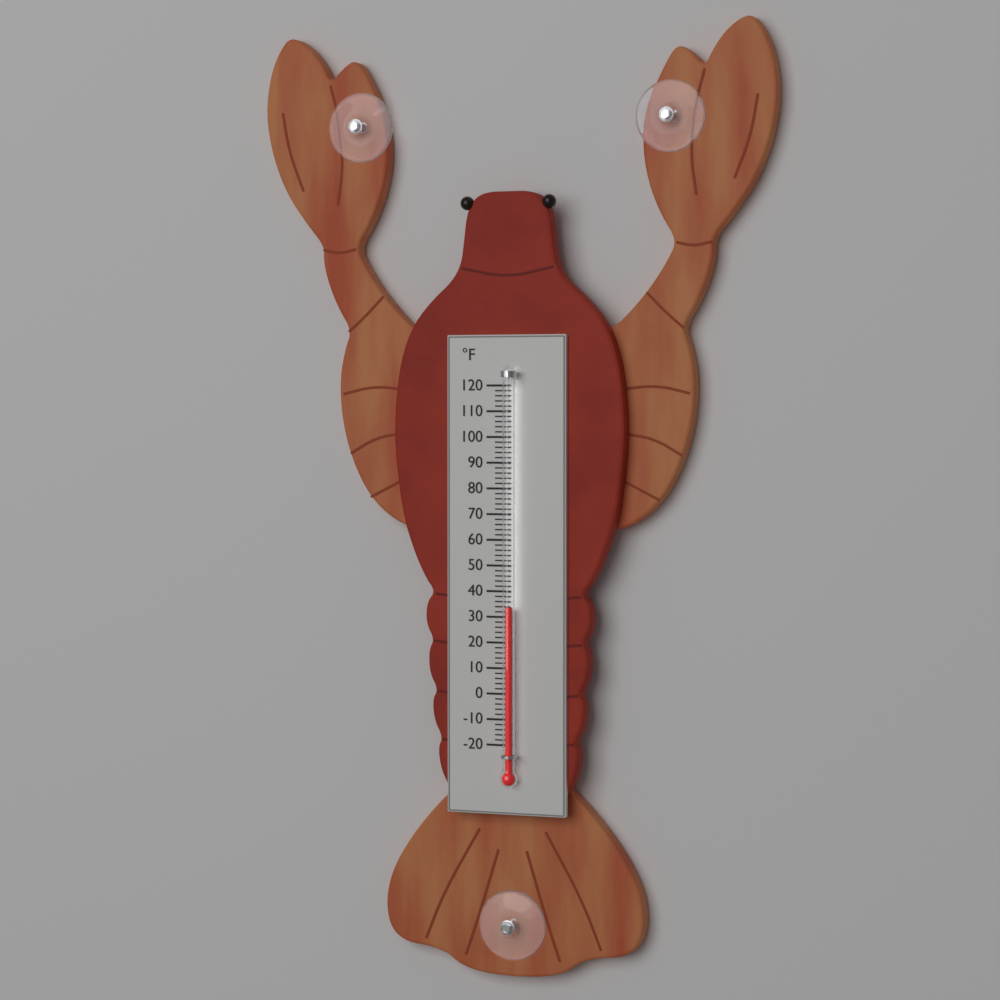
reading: 34 °F
